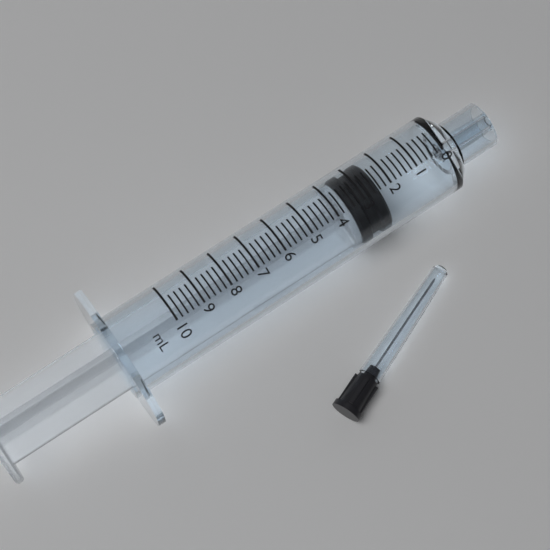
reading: 2.4 ml
